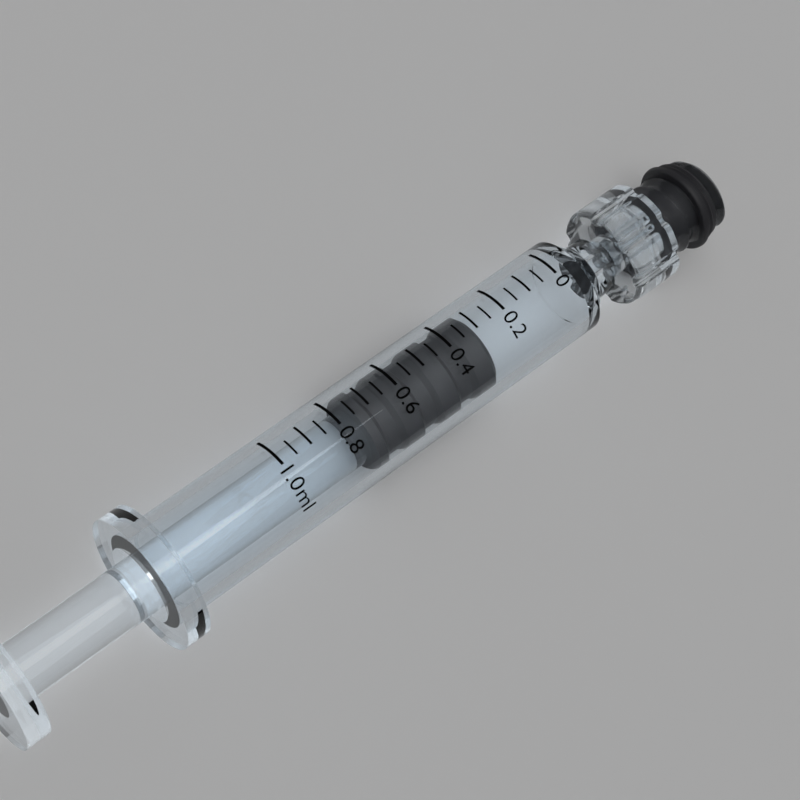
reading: 0.30 ml
